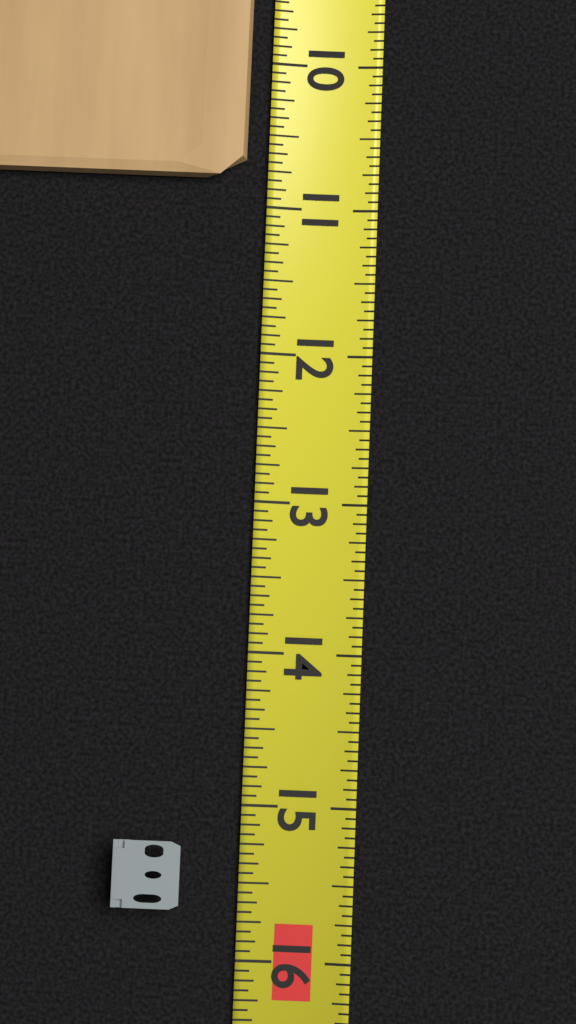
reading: 10.8125 (no unit)
